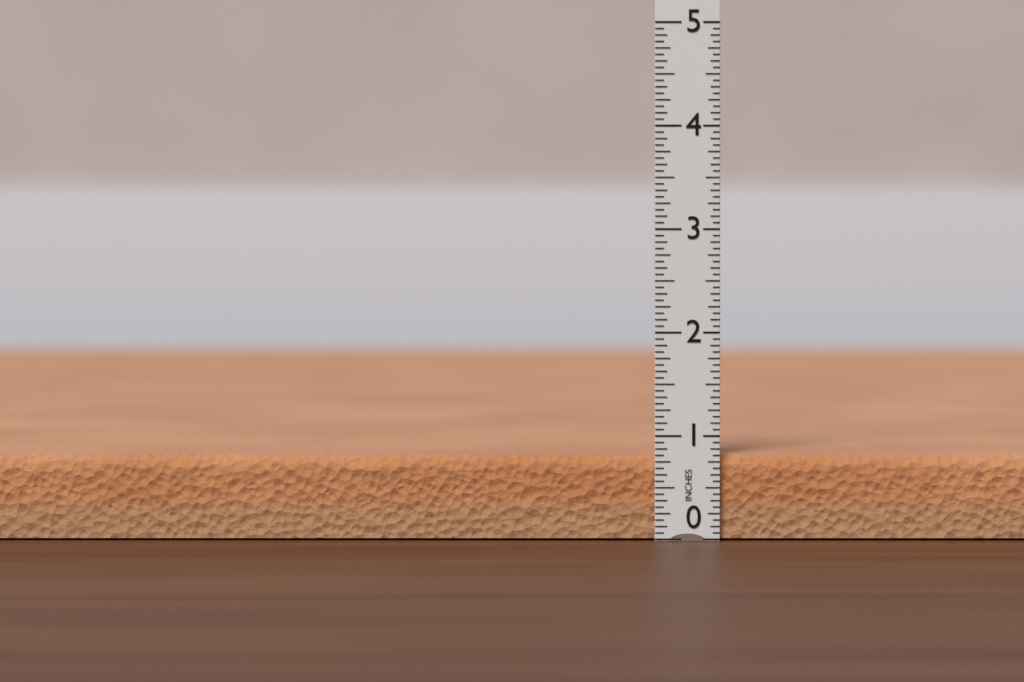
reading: 0.8125 in
